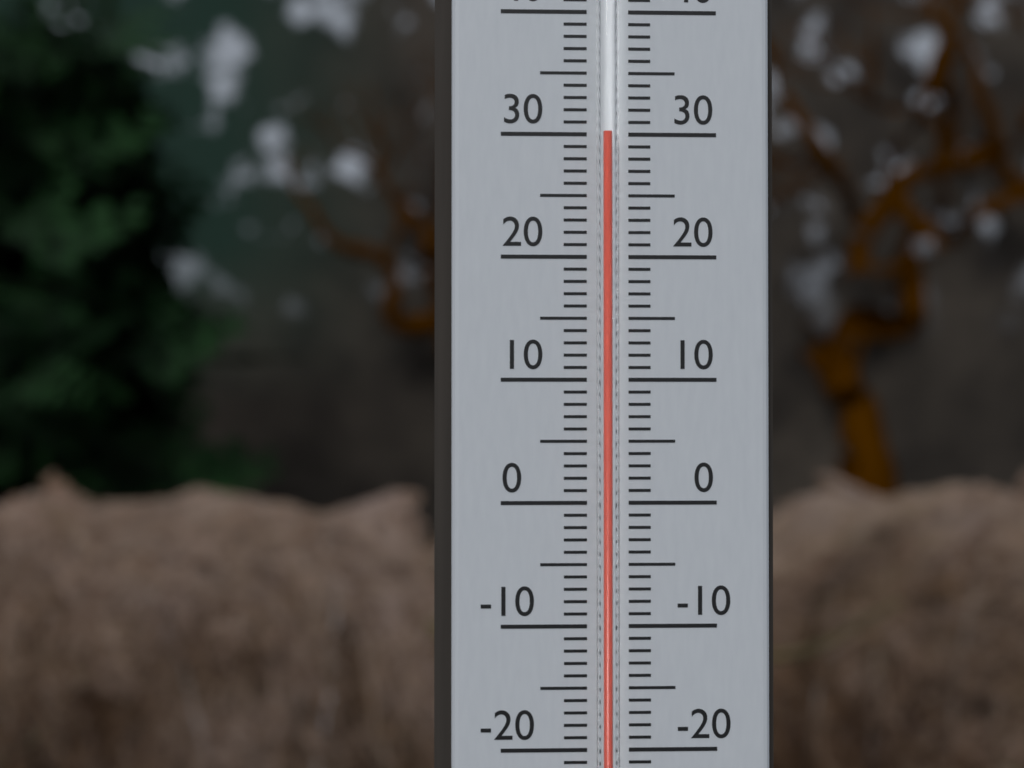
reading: 30 °C
